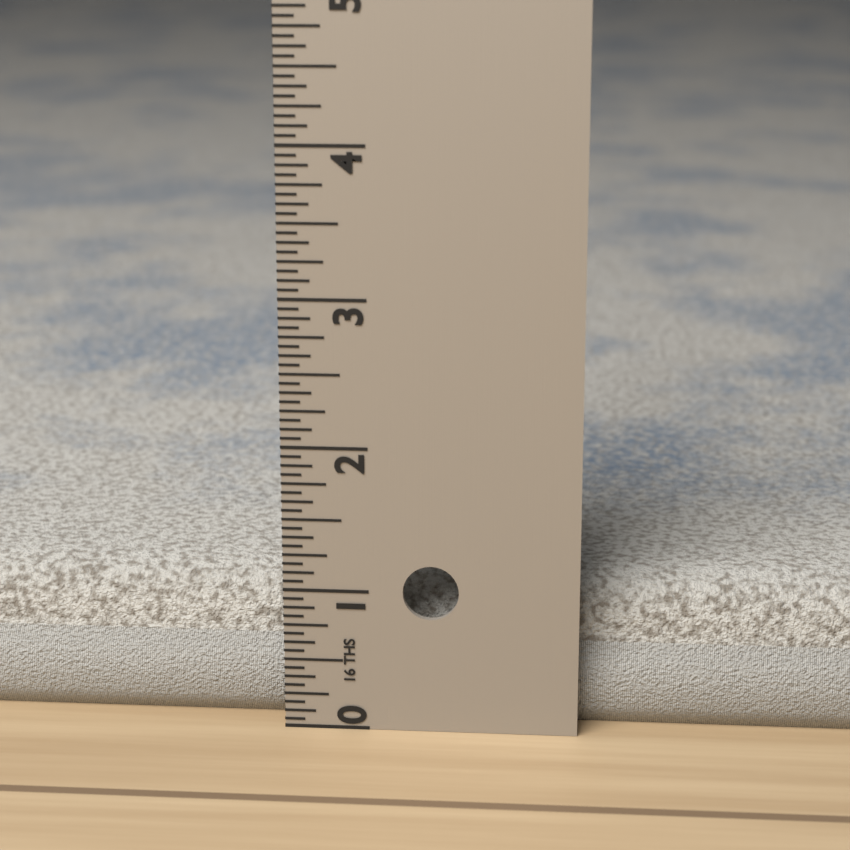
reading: 1.0000 in
